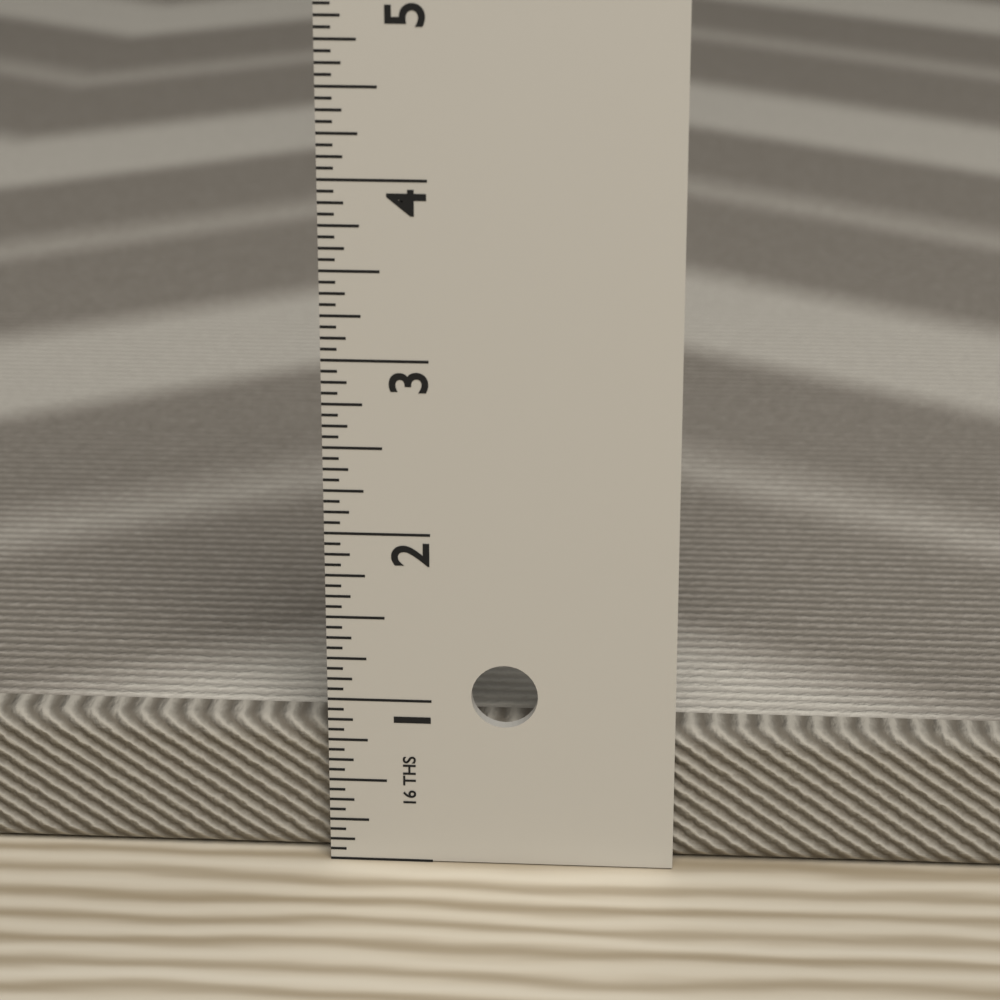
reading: 0.8125 in
